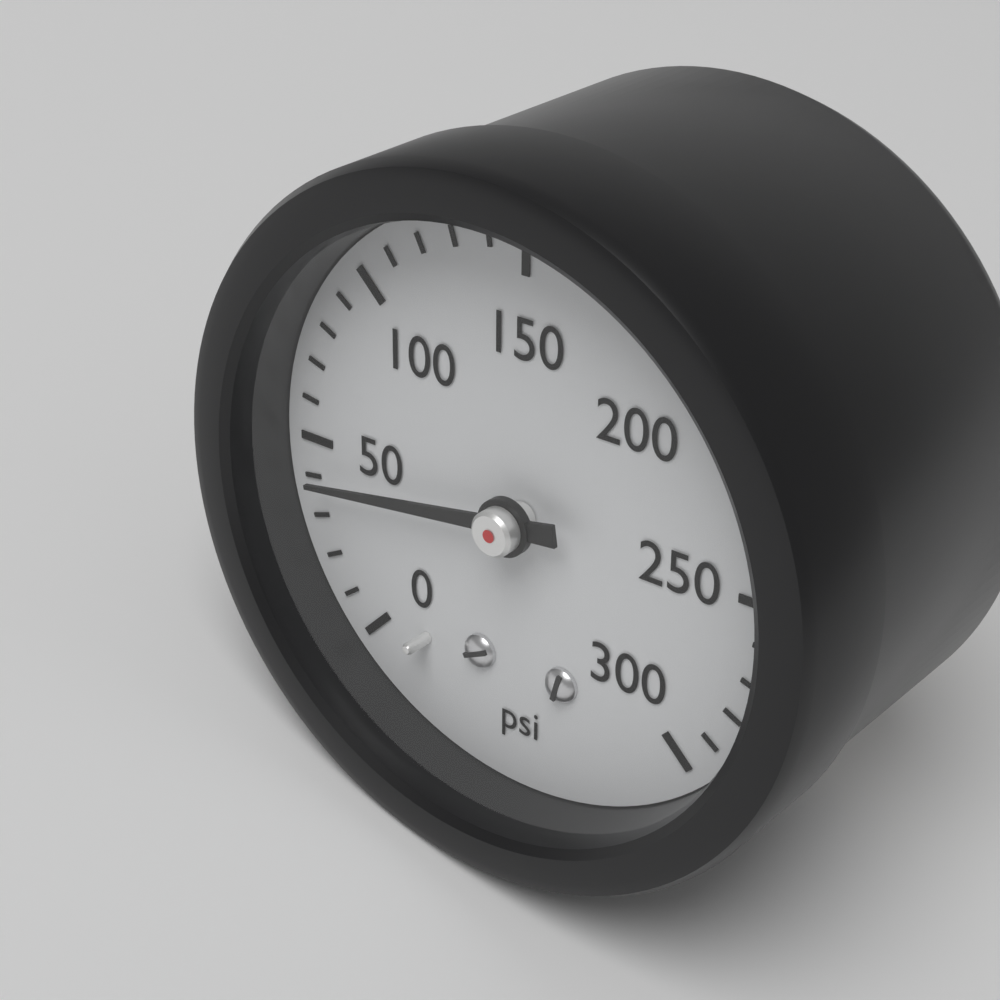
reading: 40 psi
